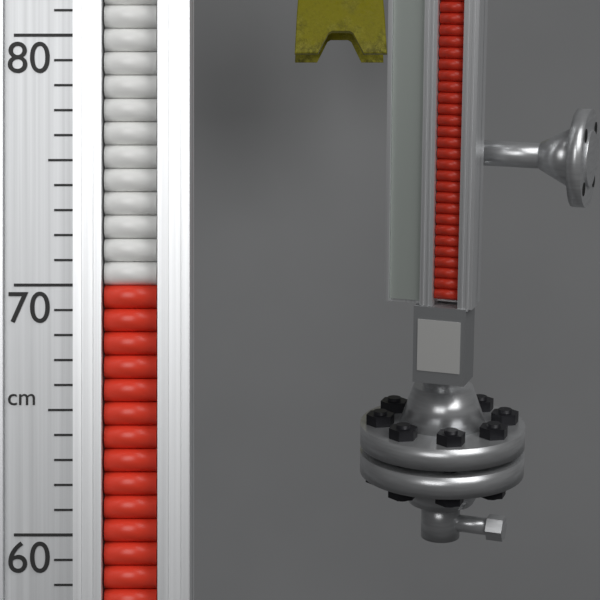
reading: 70 cm
